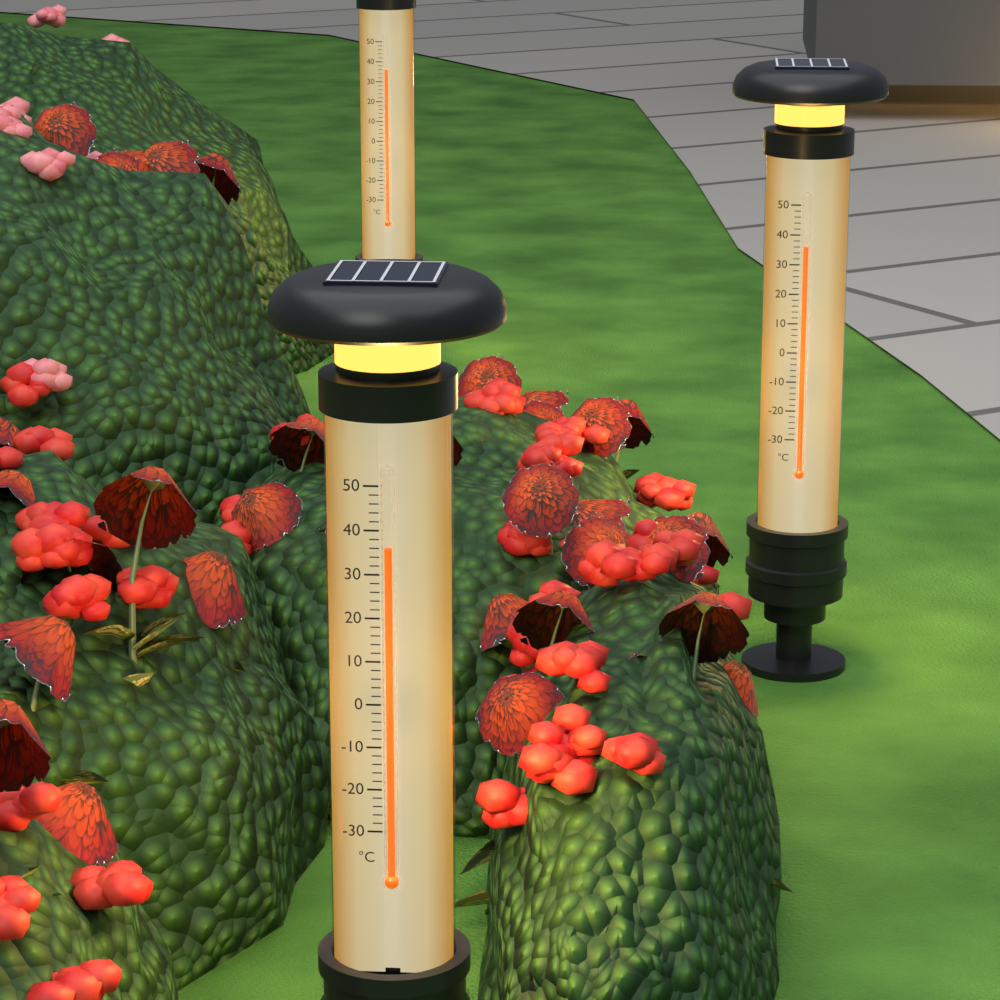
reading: 36 °C
